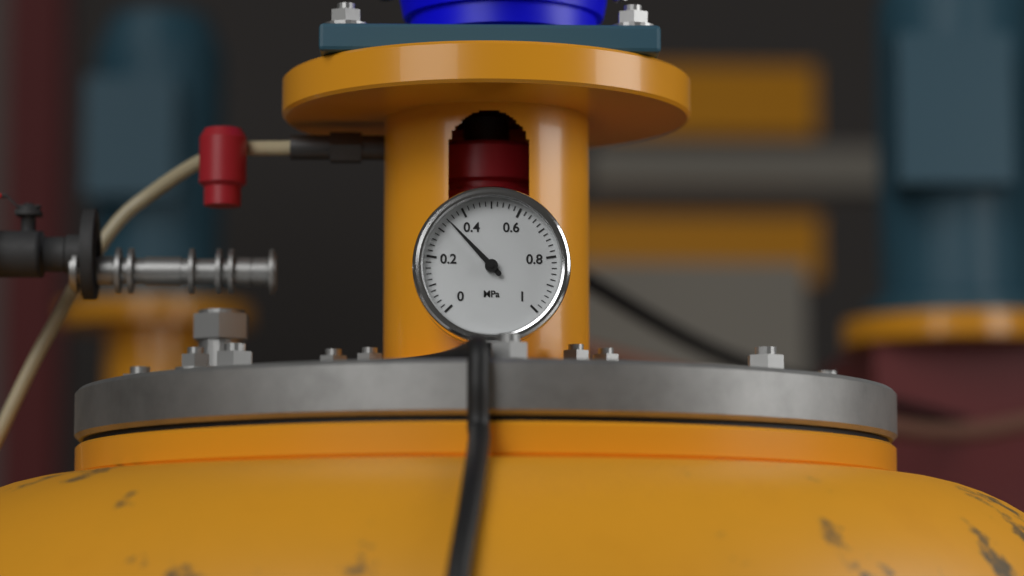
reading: 0.34 MPa
